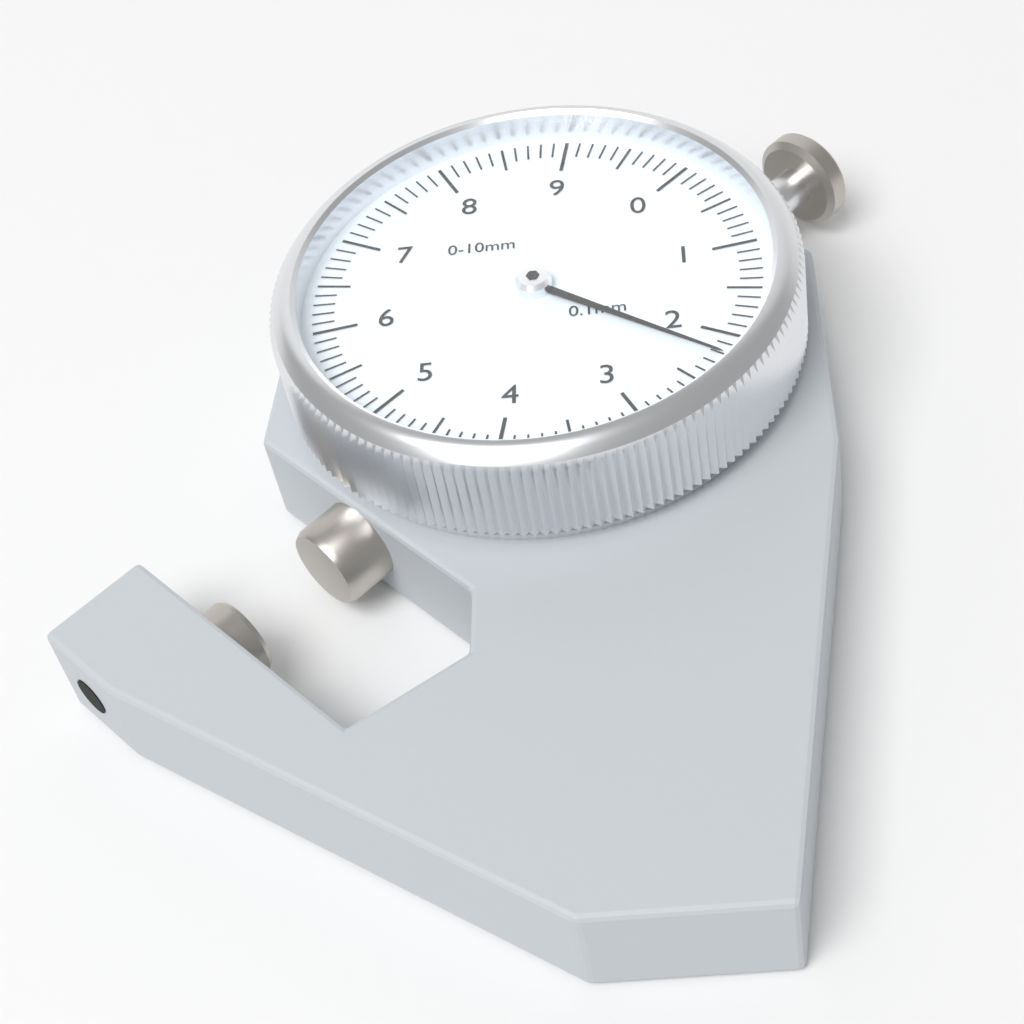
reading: 2.2 mm
